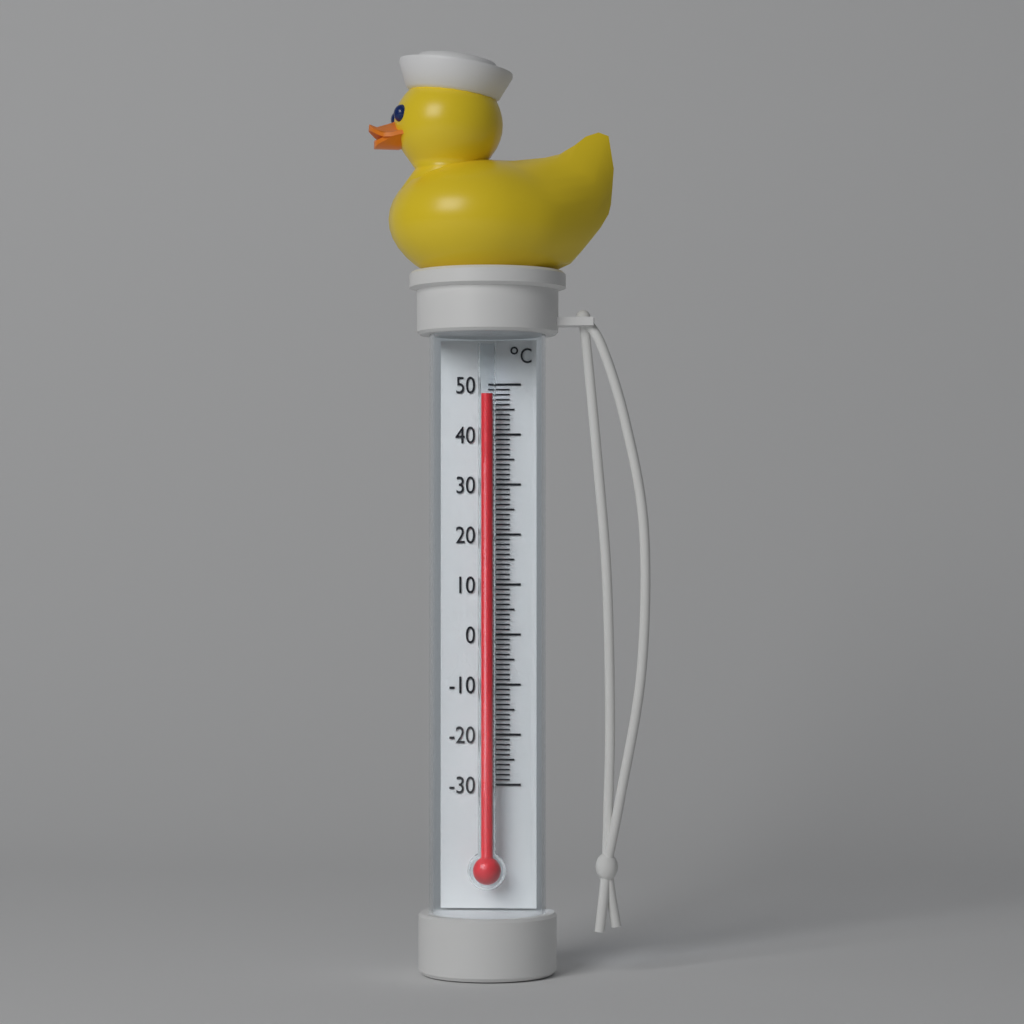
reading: 48 °C
